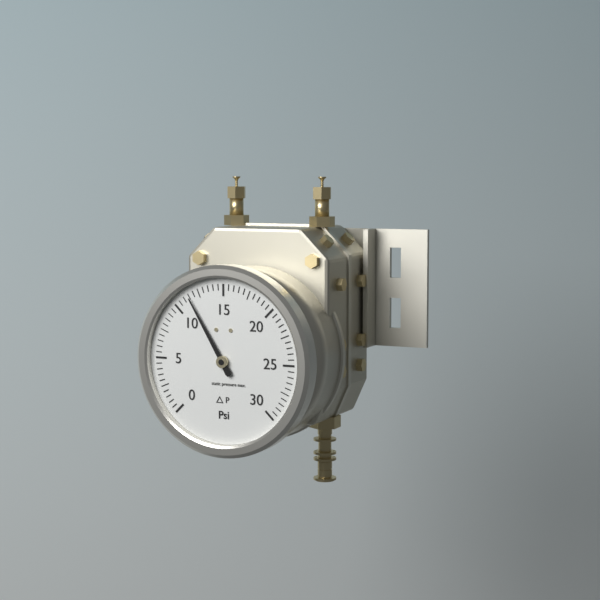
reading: 11.5 psi
